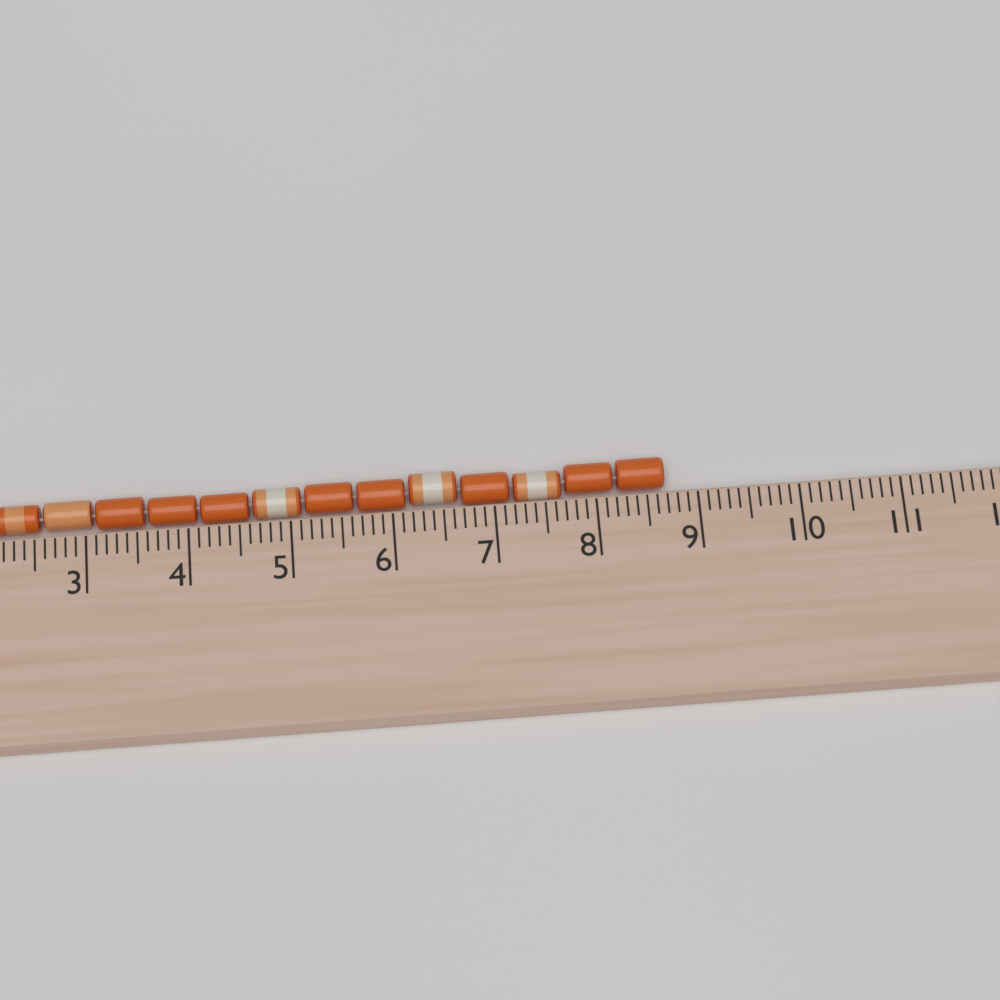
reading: 8.7 cm
